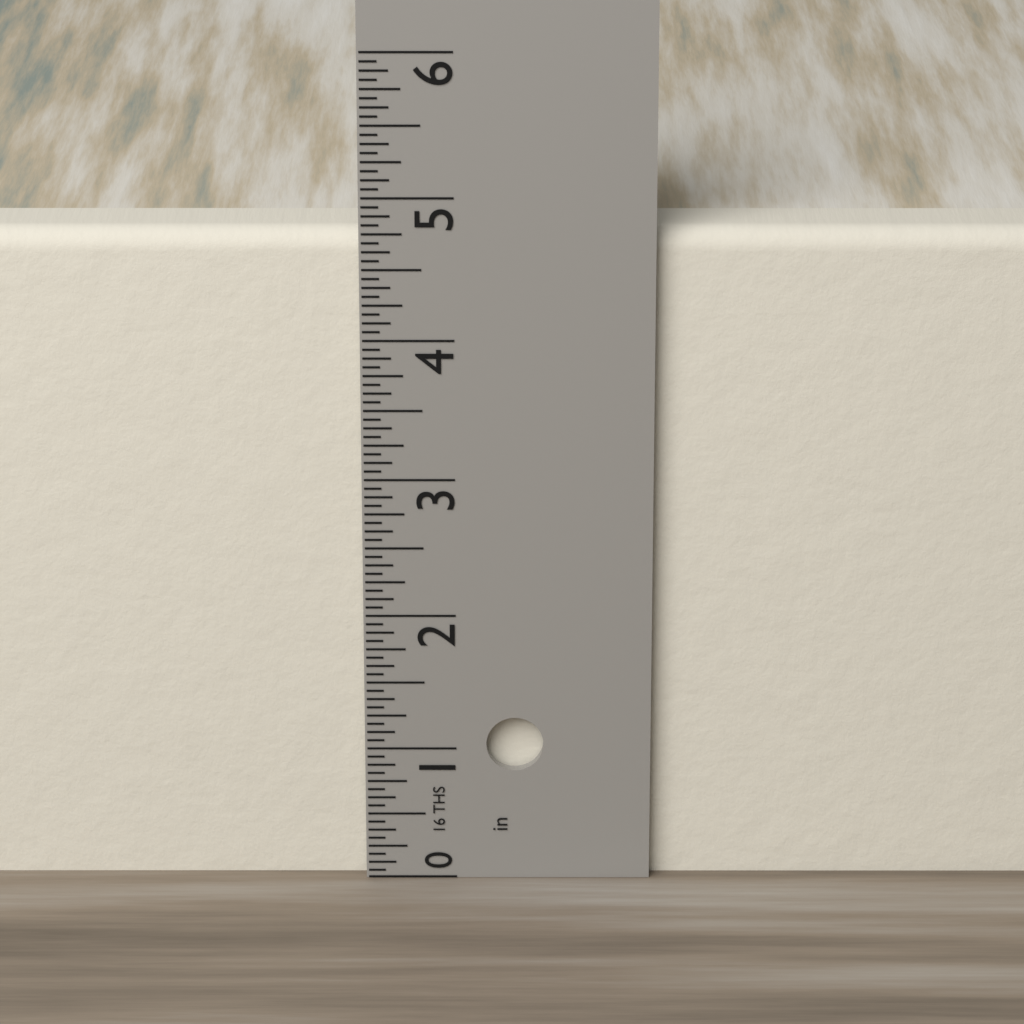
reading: 4.7500 in
